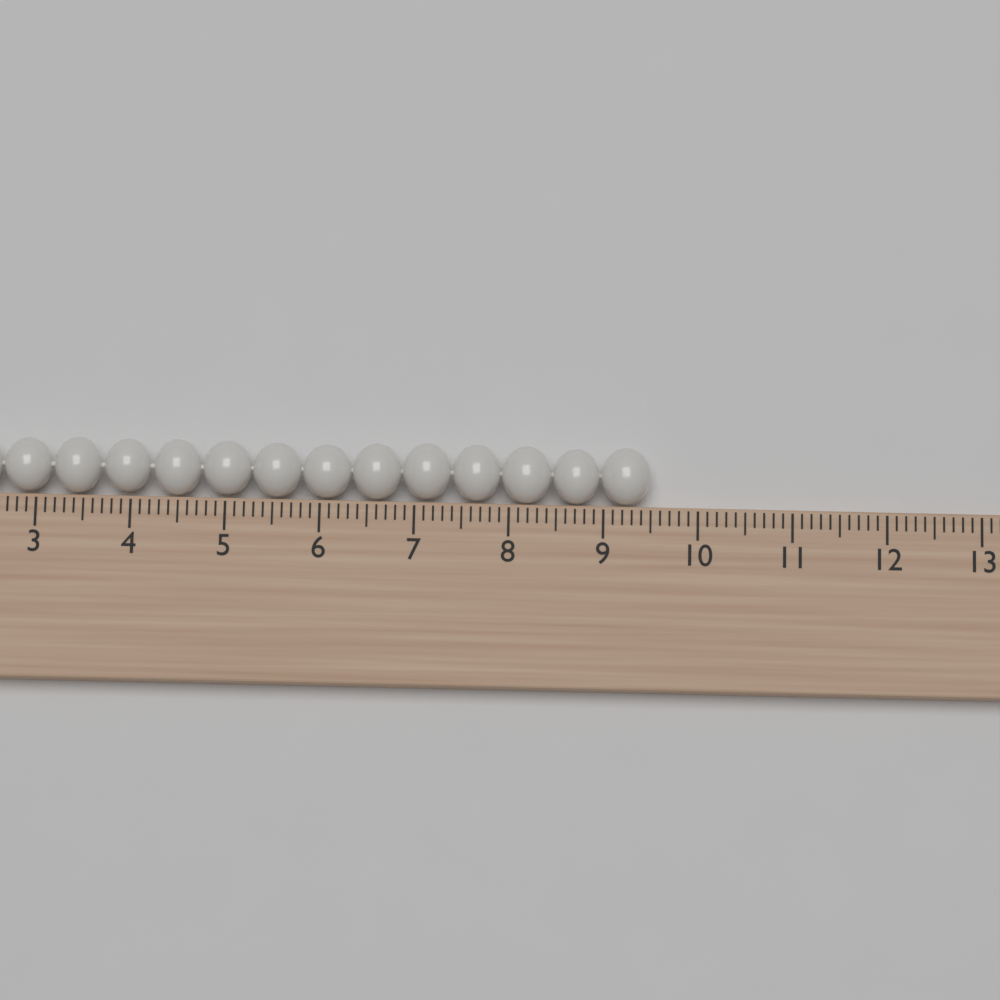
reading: 9.5 cm
